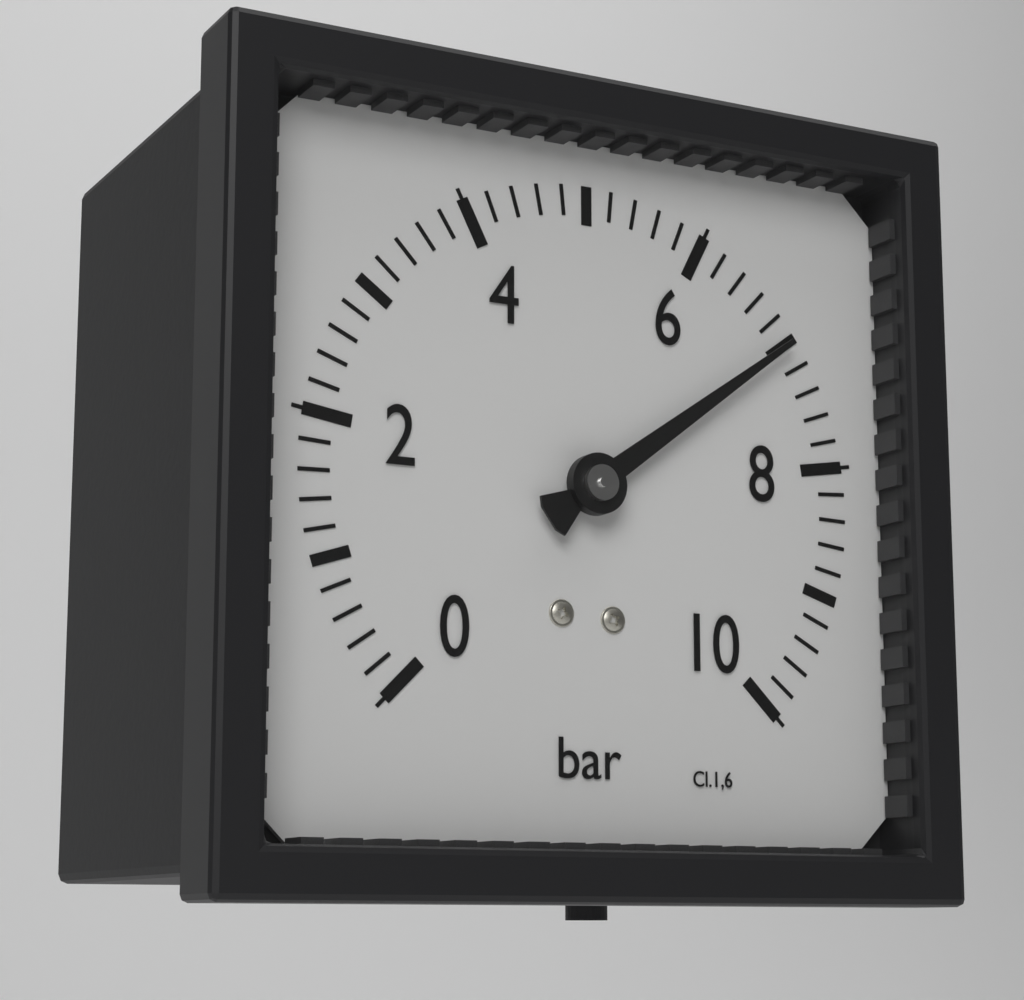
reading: 7.0 bar
